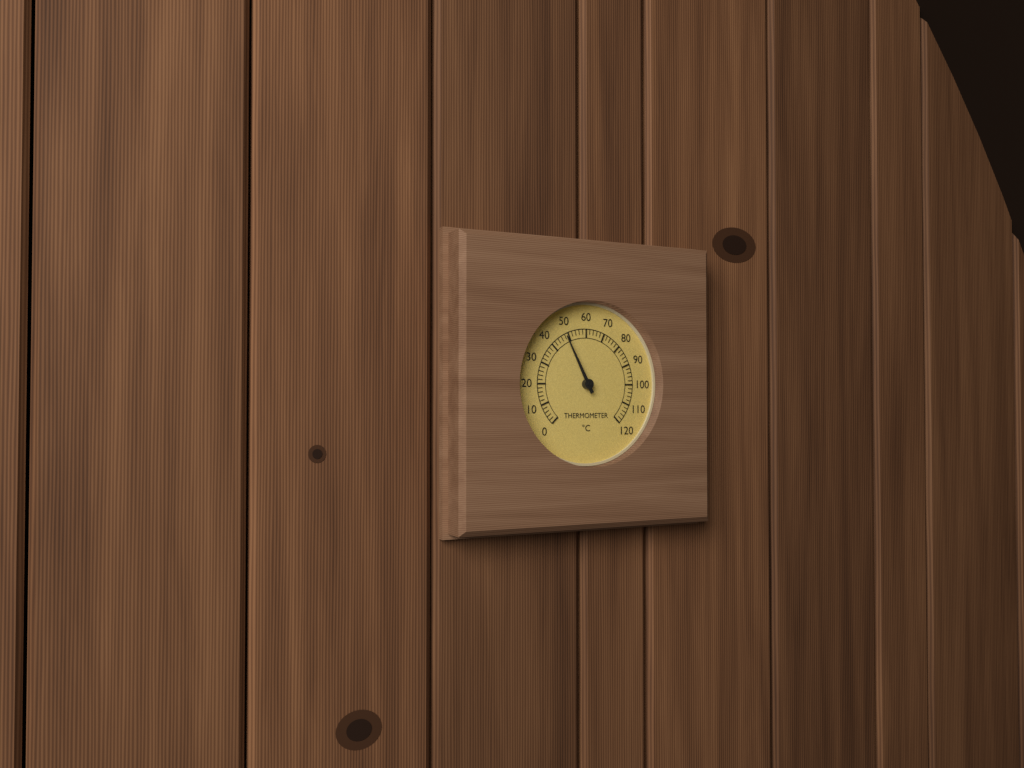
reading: 48 °C
